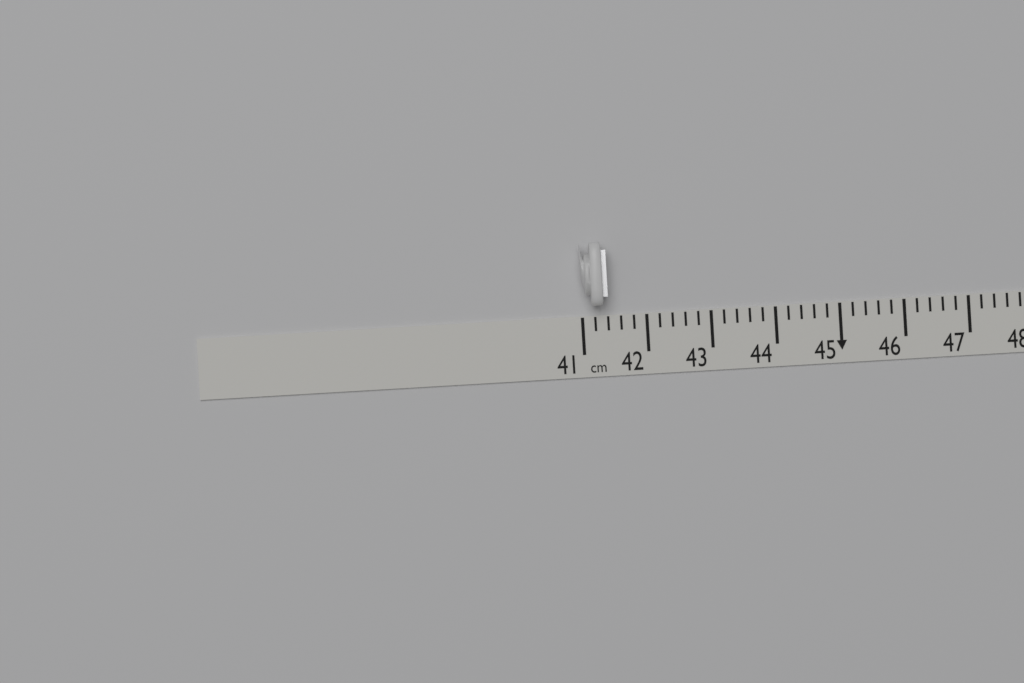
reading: 41.4 cm
